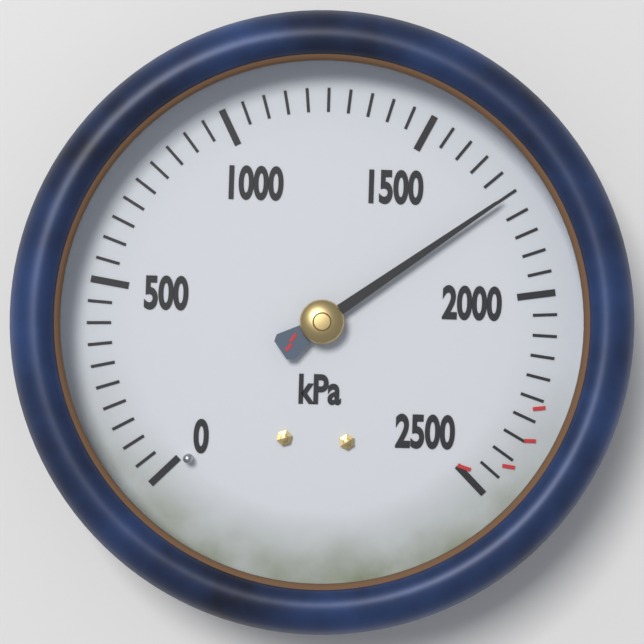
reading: 1750 kPa
